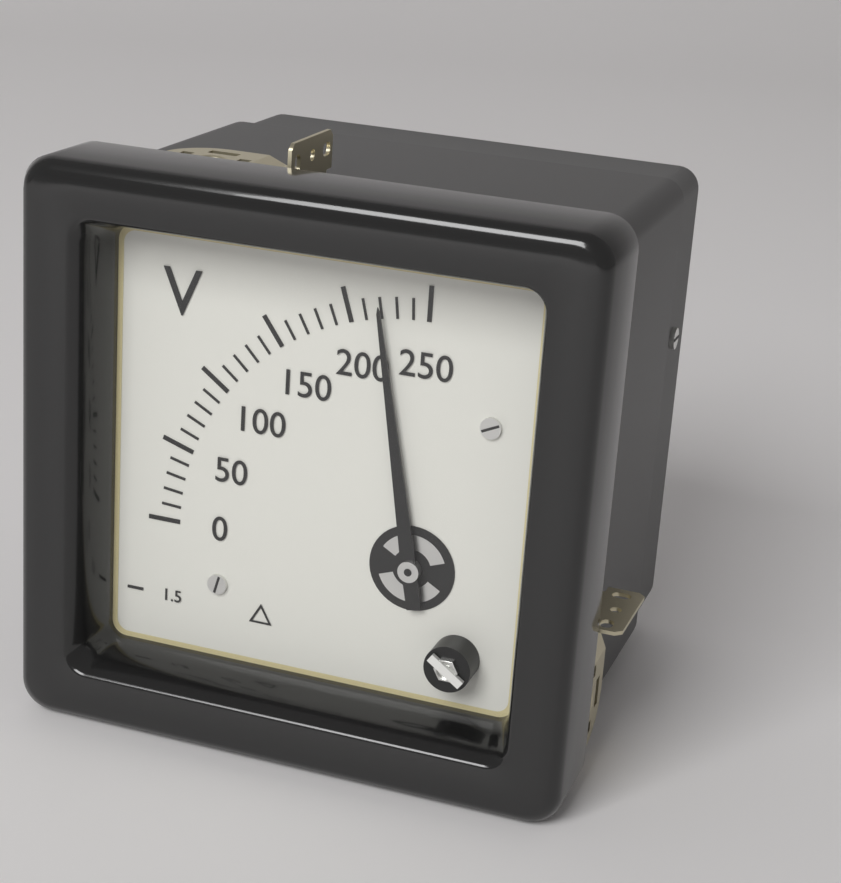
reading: 220 V
